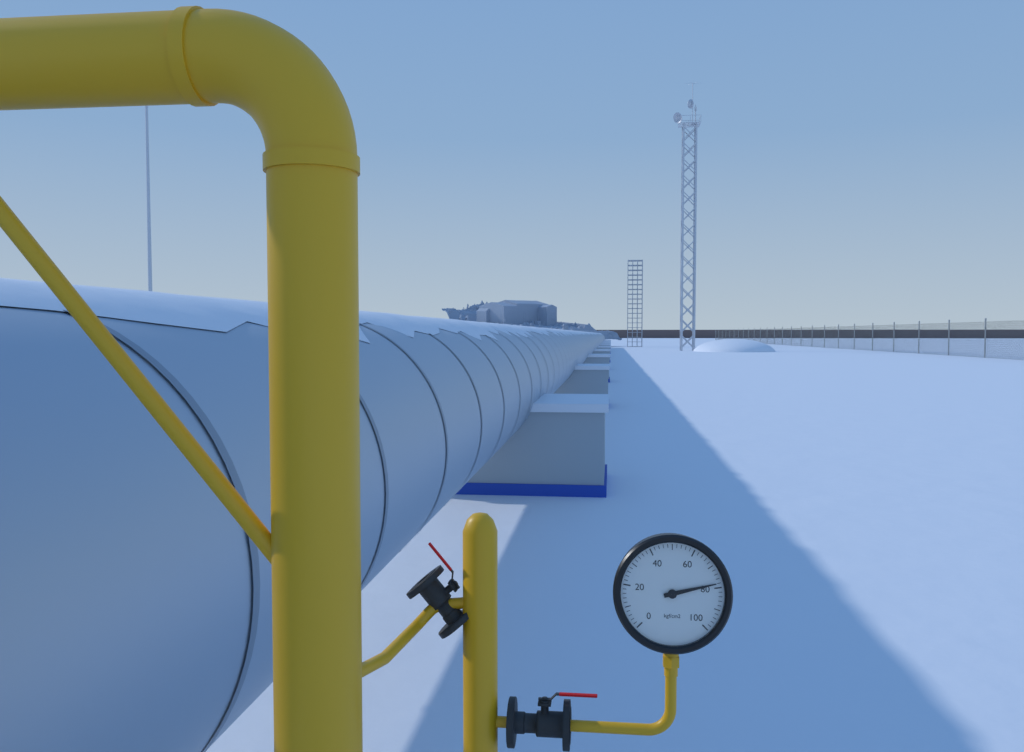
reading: 78 kgf/cm2
